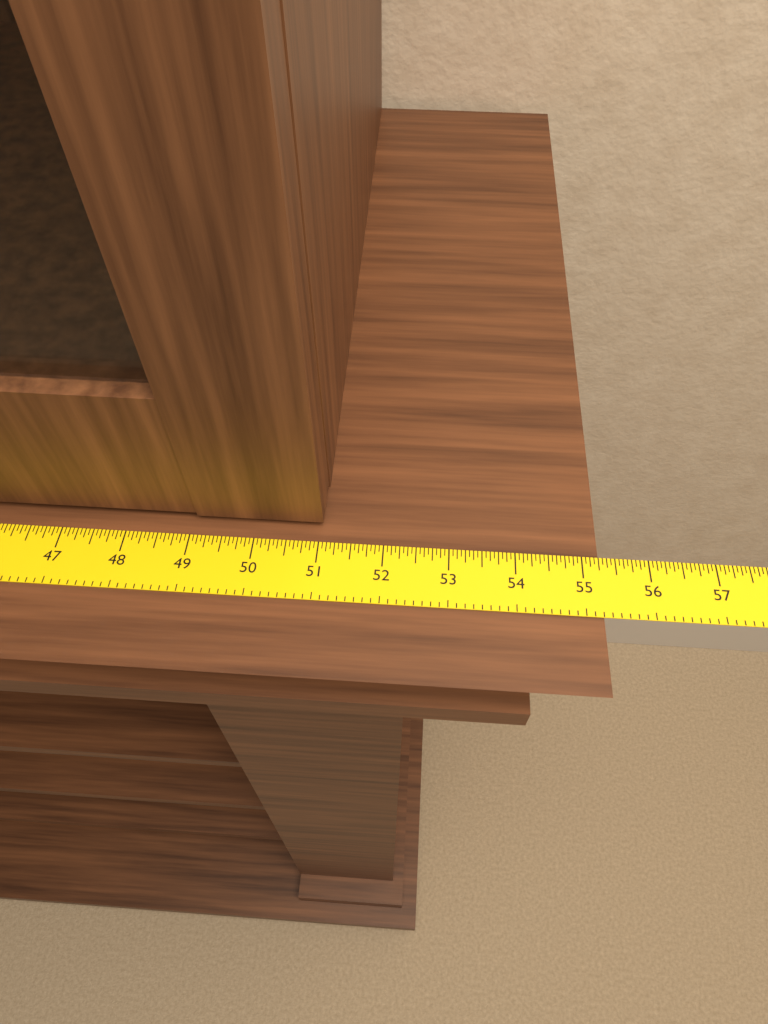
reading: 55.2500 in
